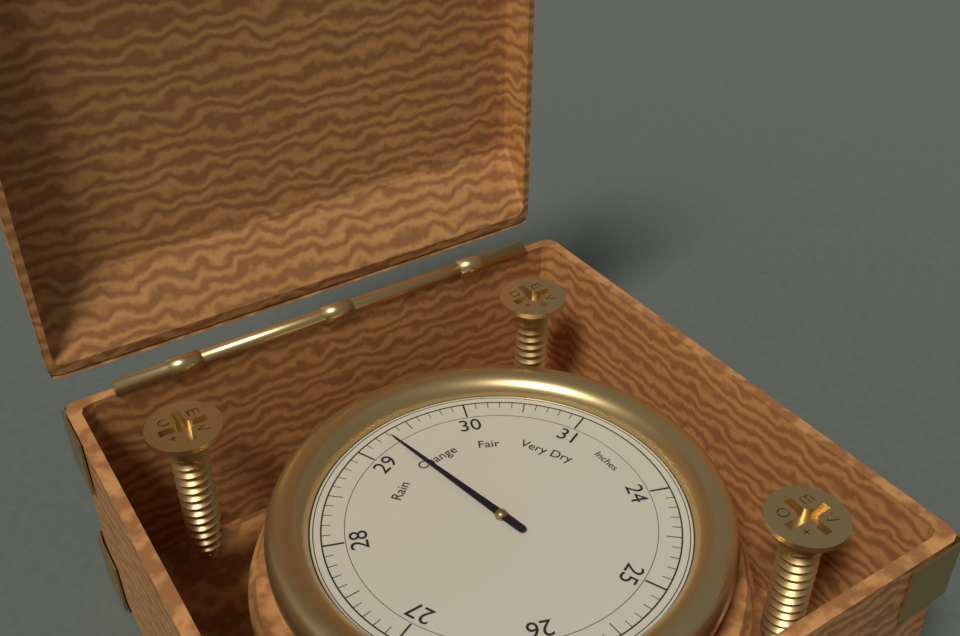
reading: 29.3 Inches
